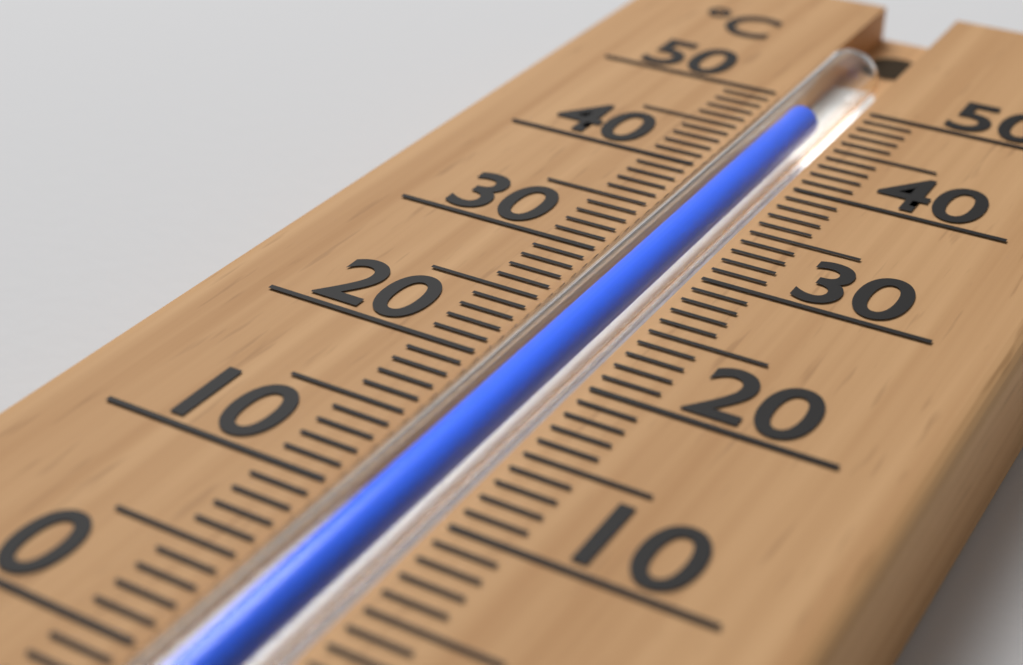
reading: 47 °C
